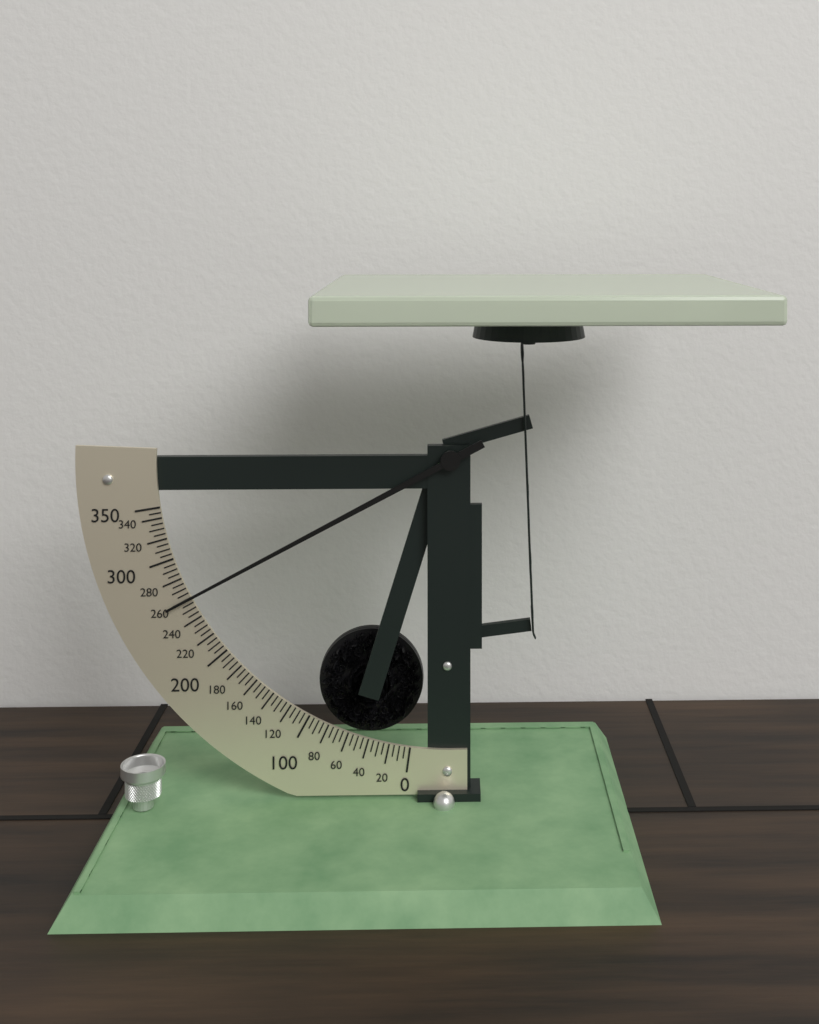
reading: 260 (no unit)
